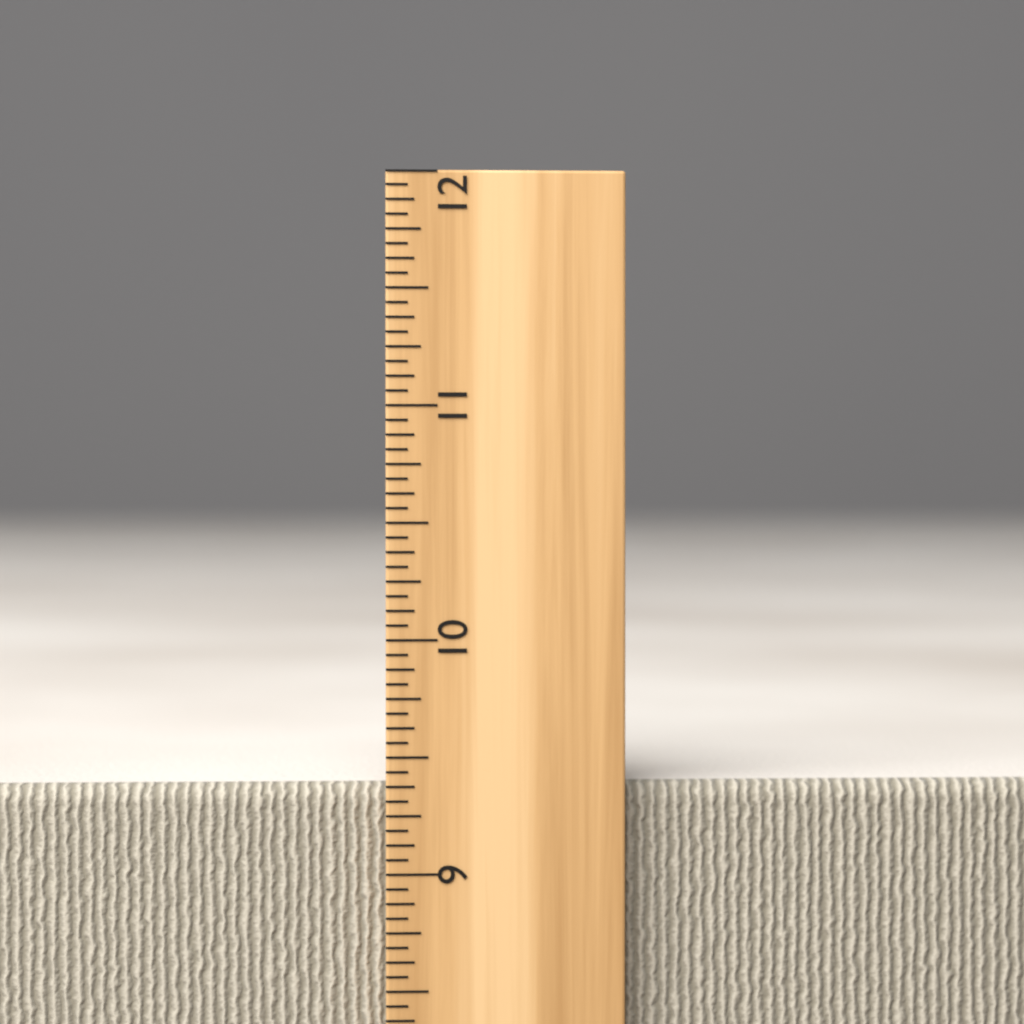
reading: 9.3750 inch
